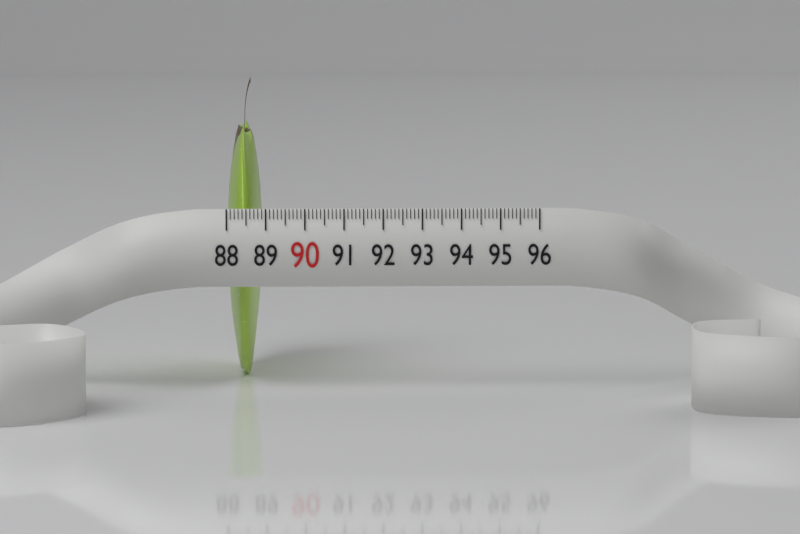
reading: 88.9 (no unit)
